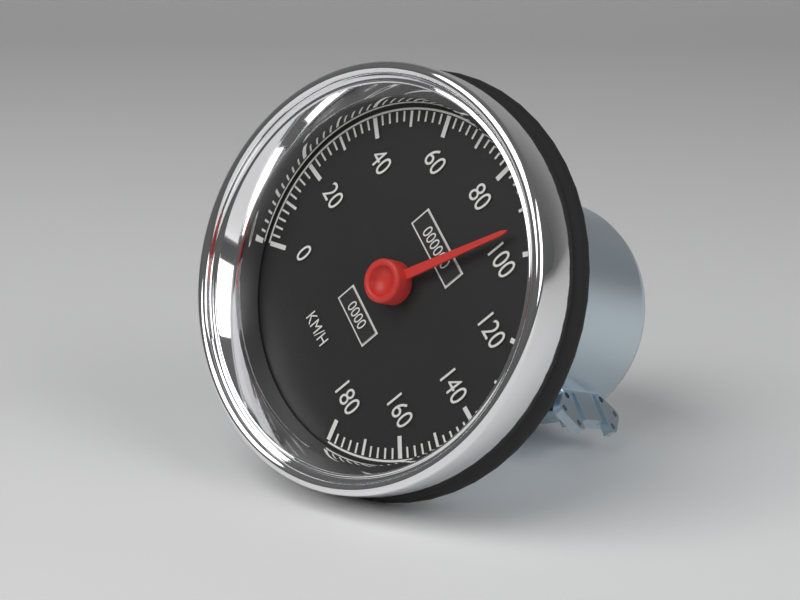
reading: 94 km/h
